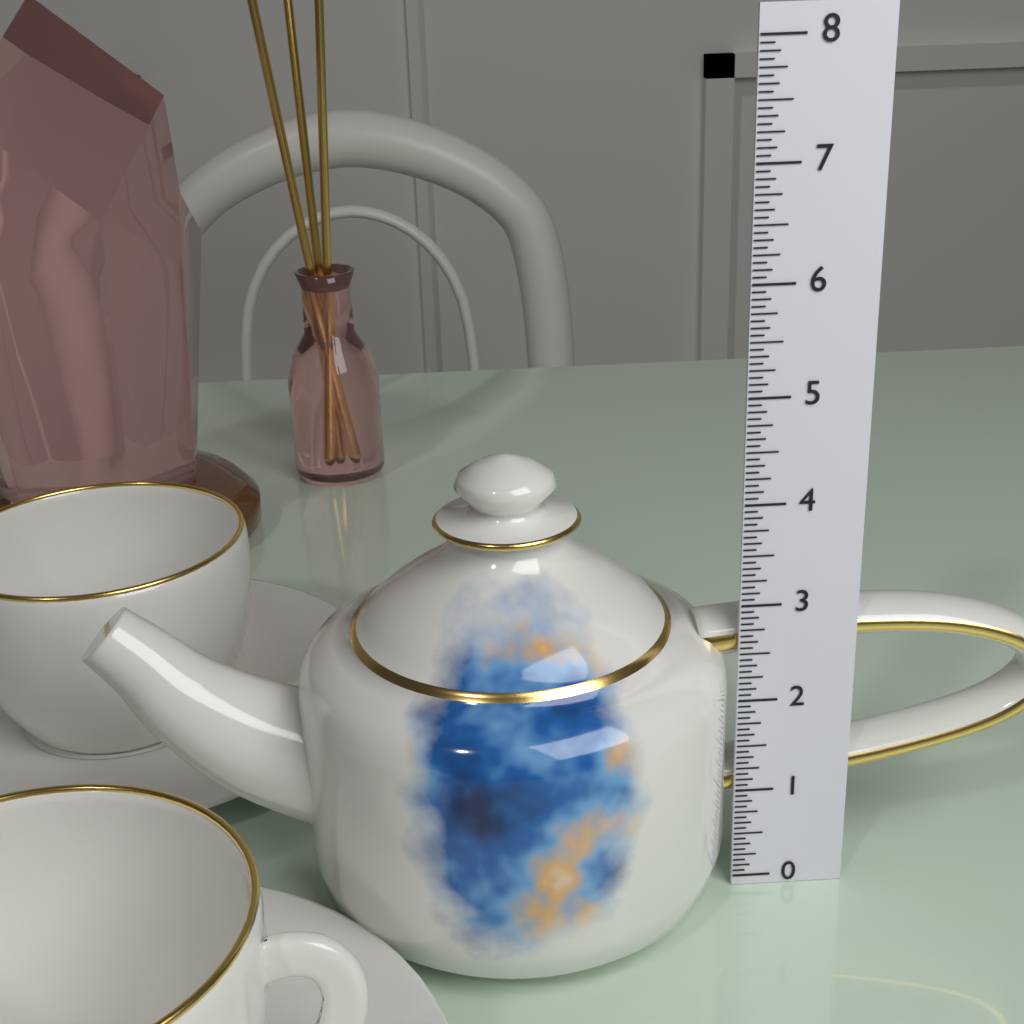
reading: 4.4375 (no unit)
